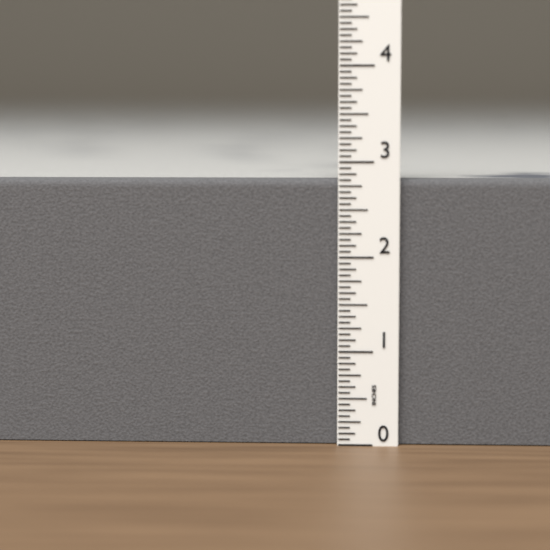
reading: 2.8125 in
